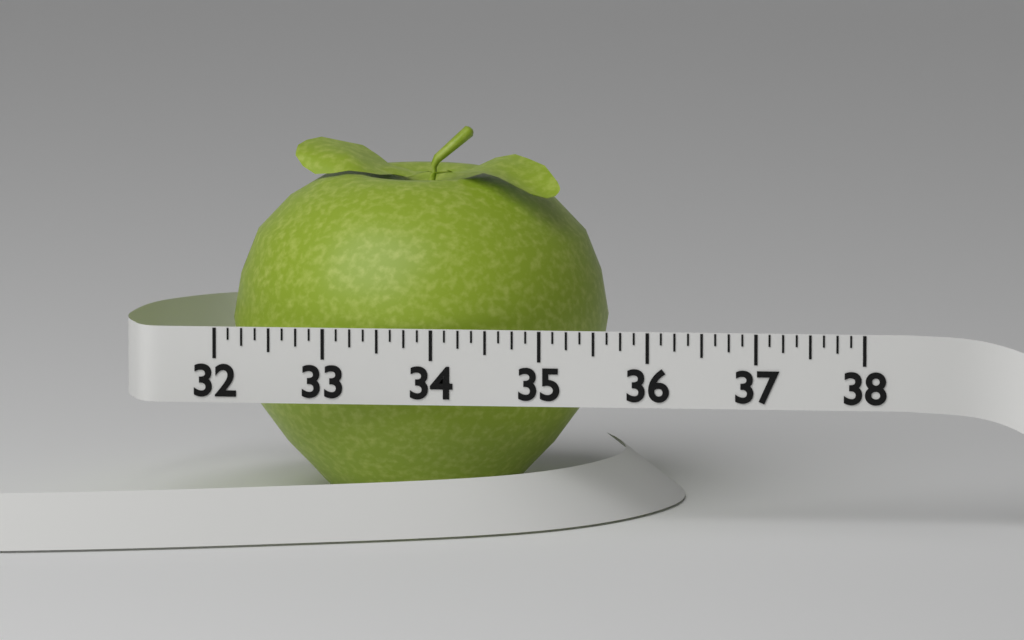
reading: 35.500 (no unit)
